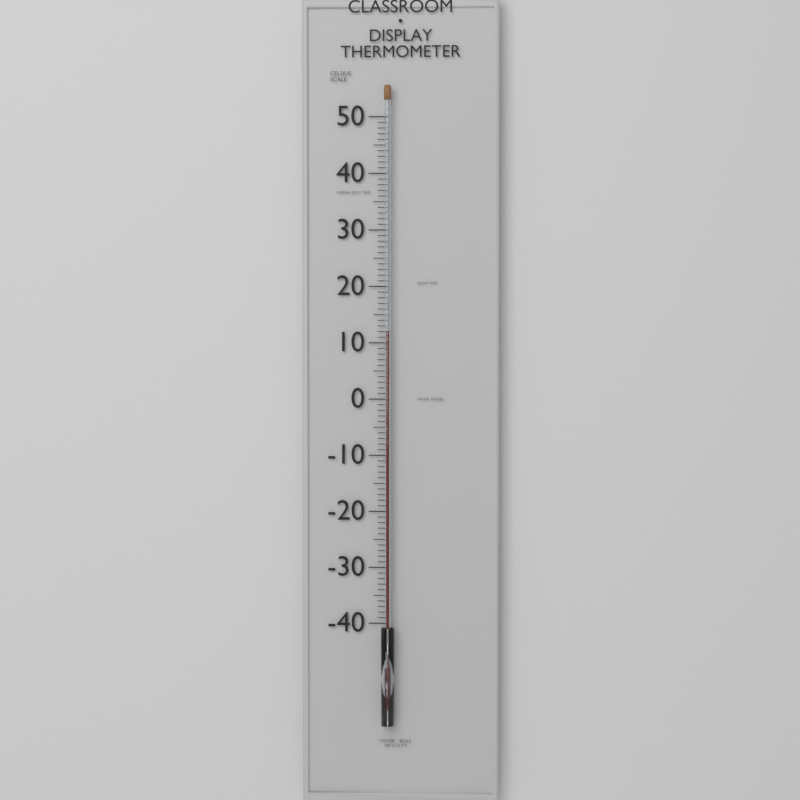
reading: 12 °C
